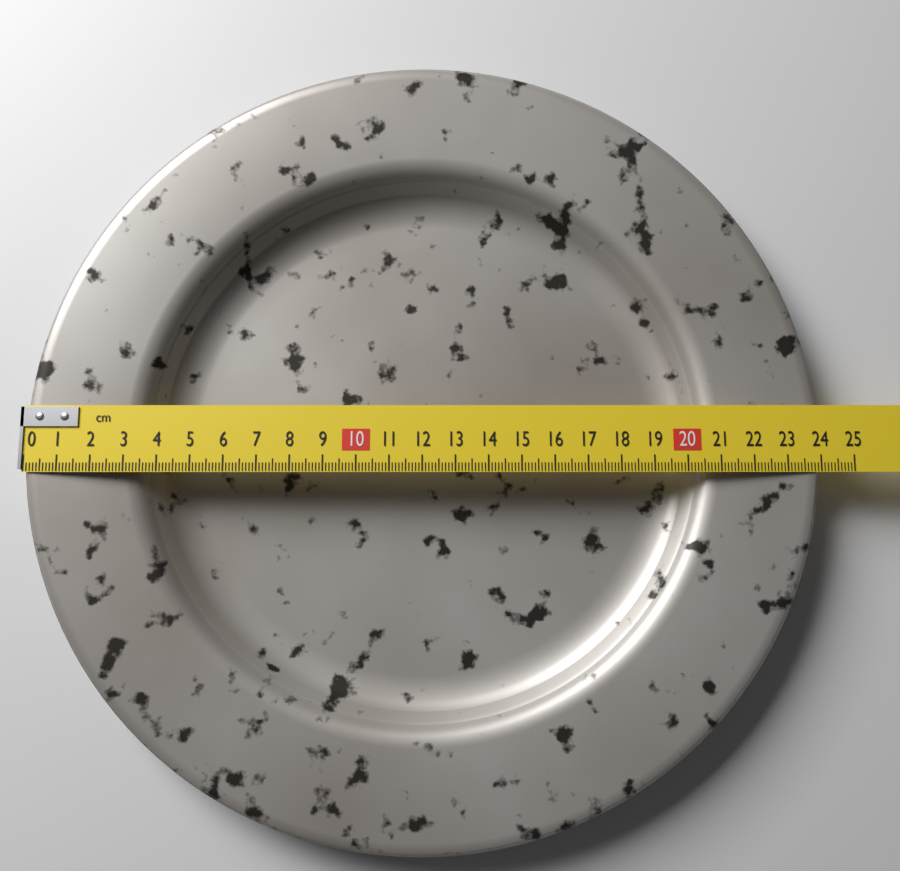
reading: 24.0 cm
